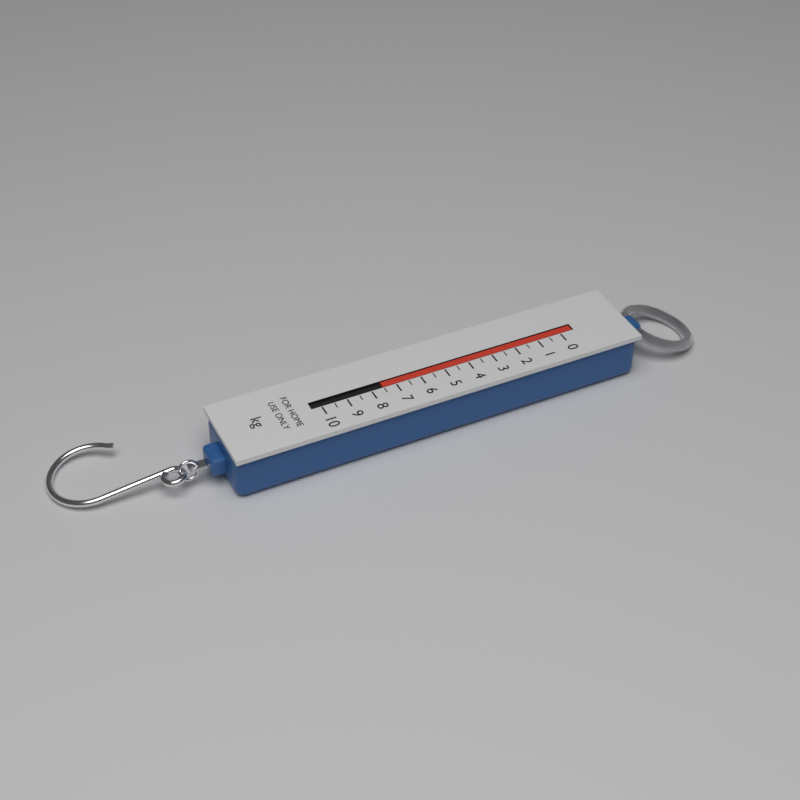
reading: 7.5 kg
